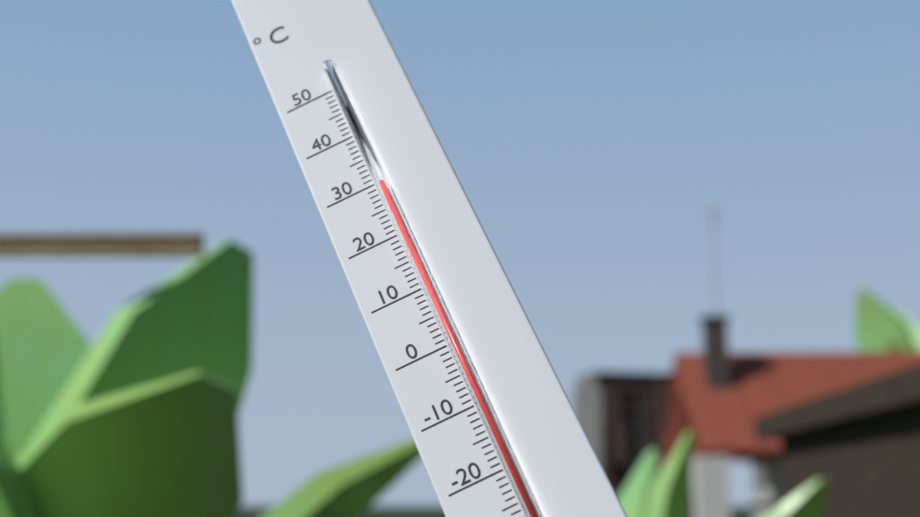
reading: 29 °C
